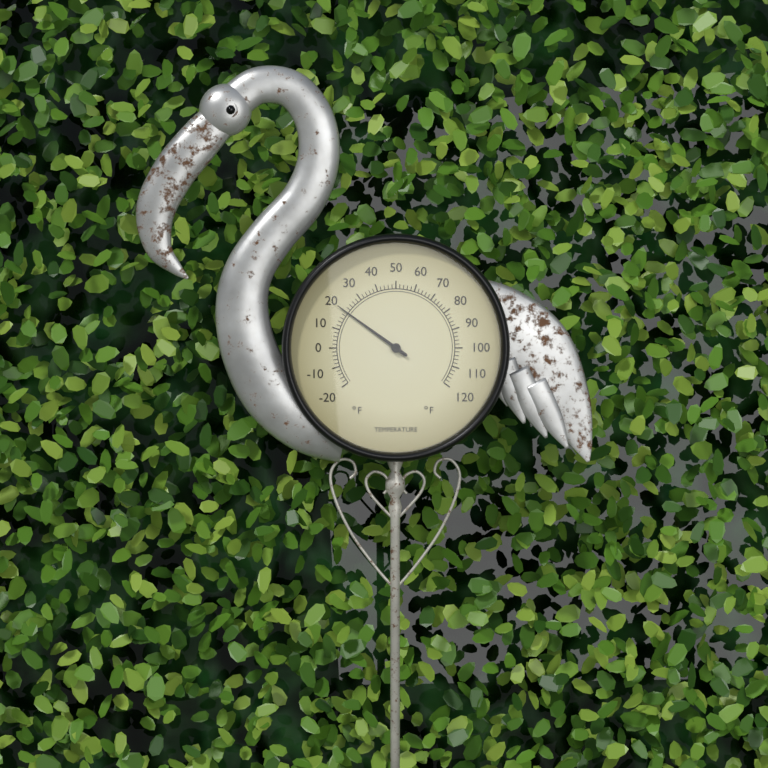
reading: 20 °F
